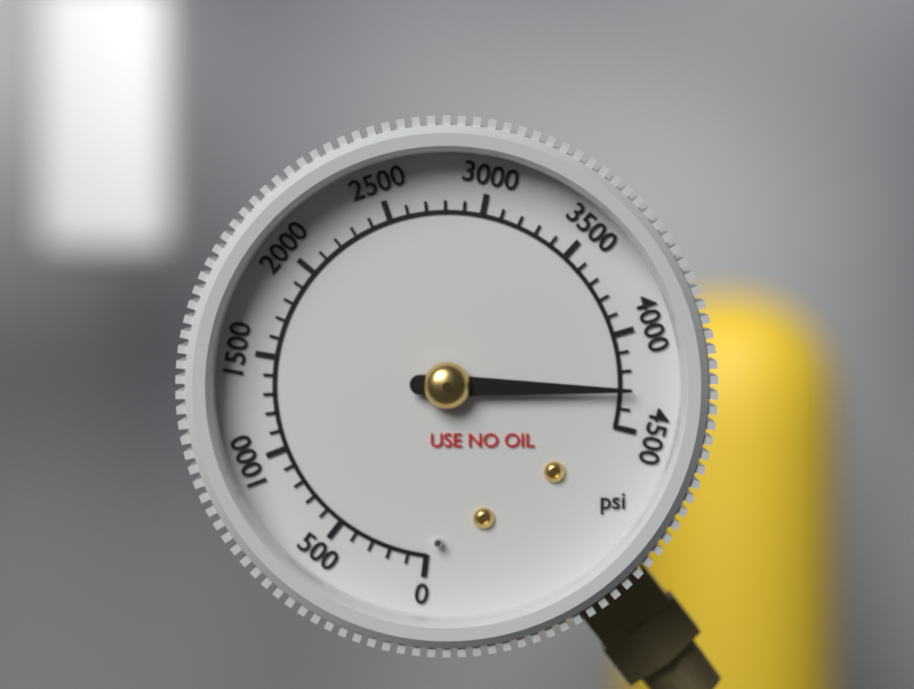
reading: 4300 psi
